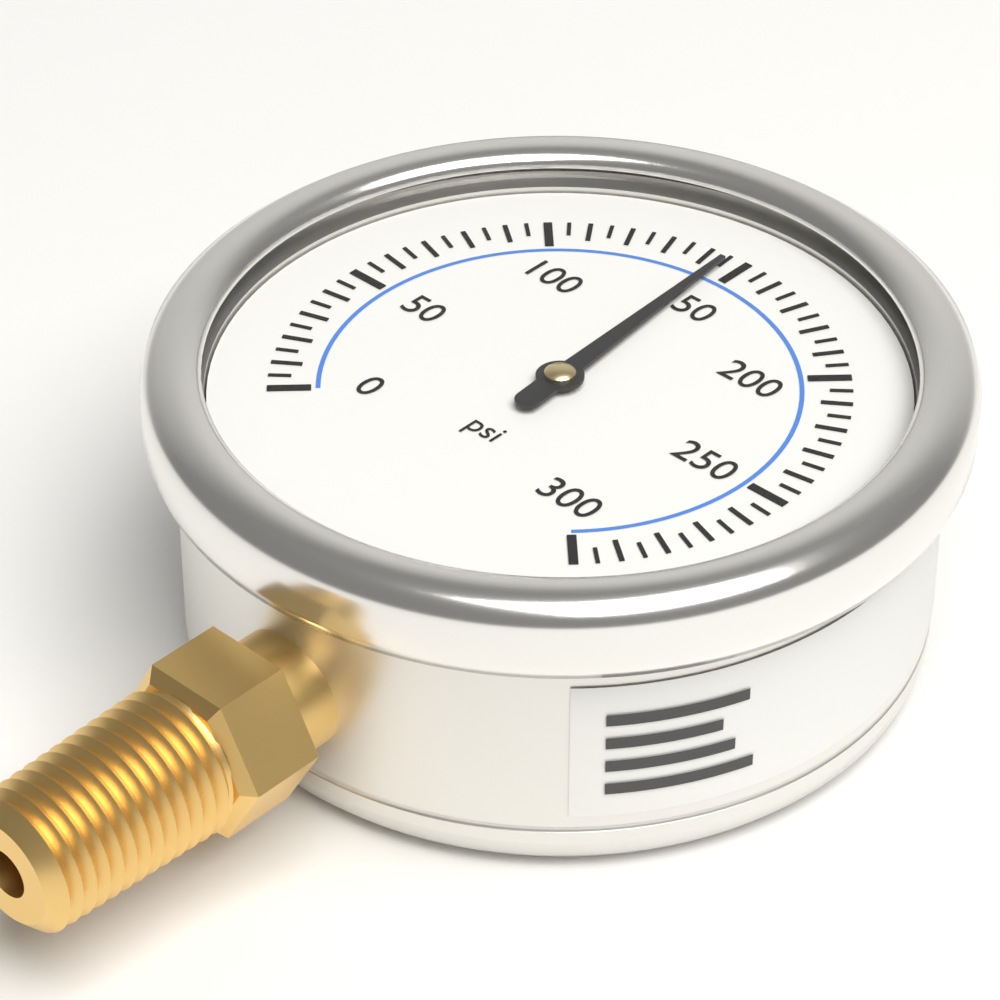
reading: 145 psi
